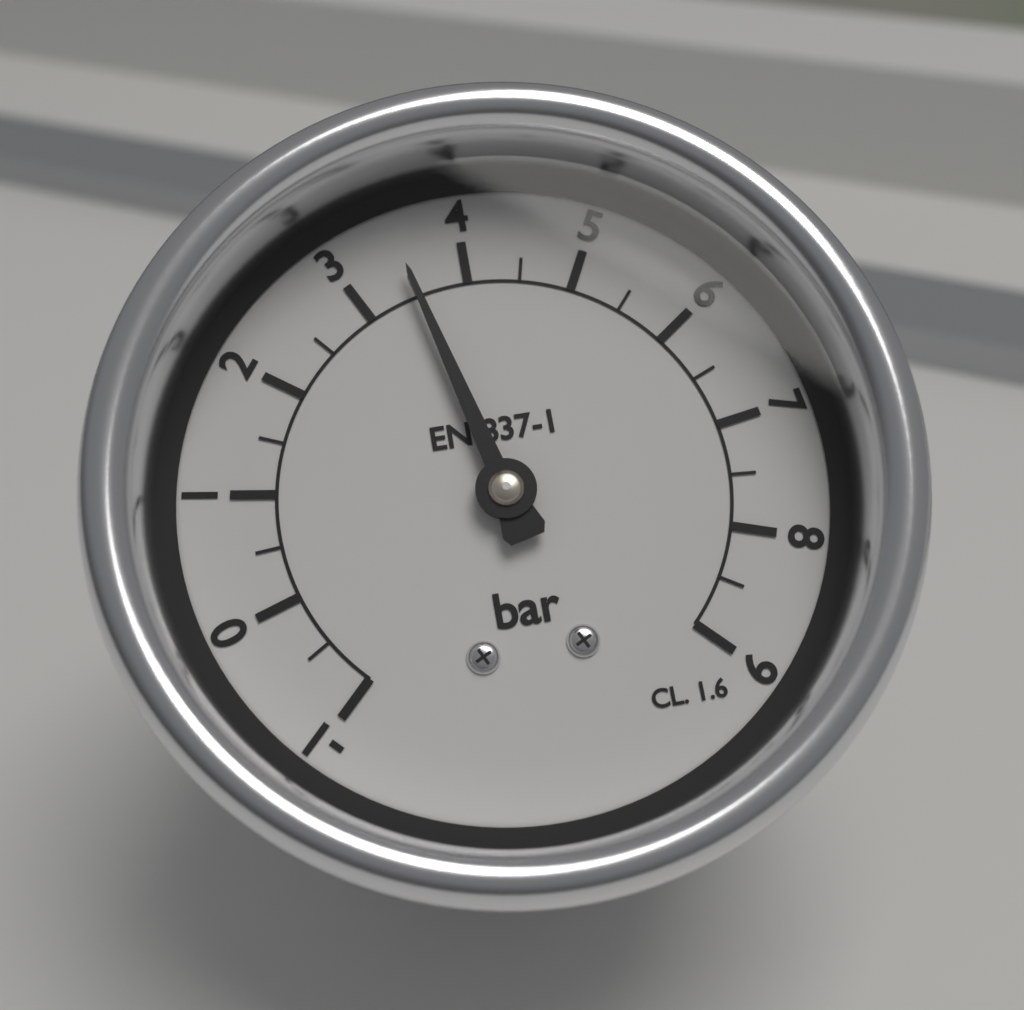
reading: 3.5 bar
